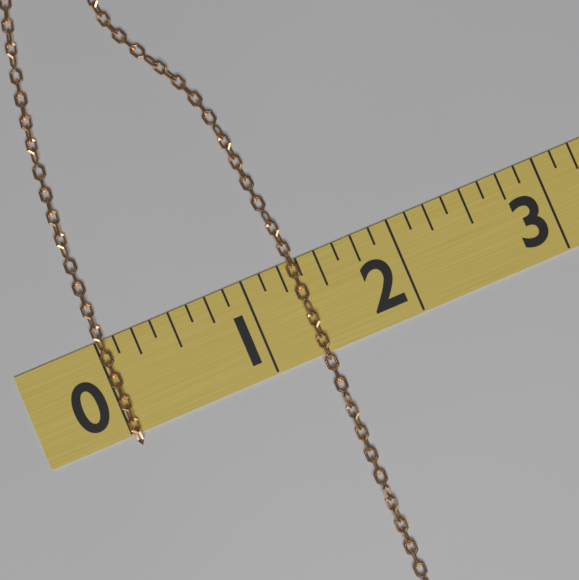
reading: 1.375 (no unit)
